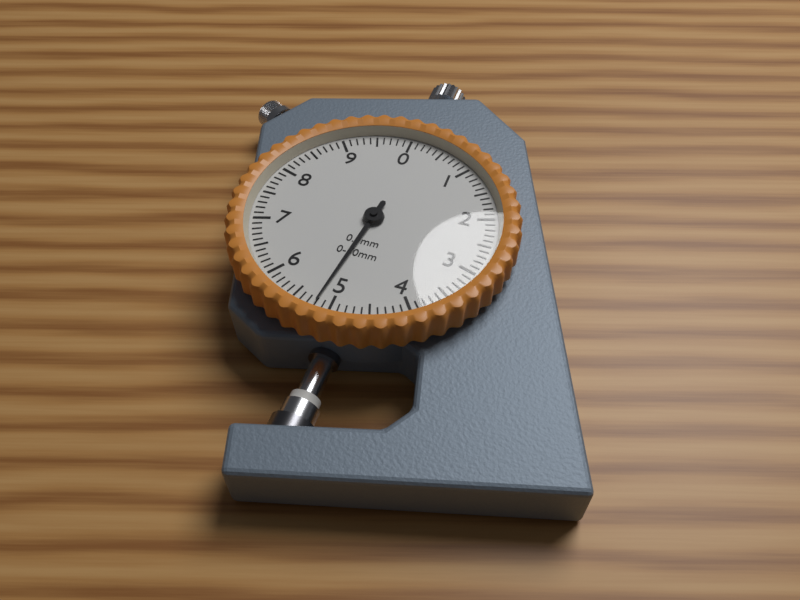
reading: 5.2 mm
